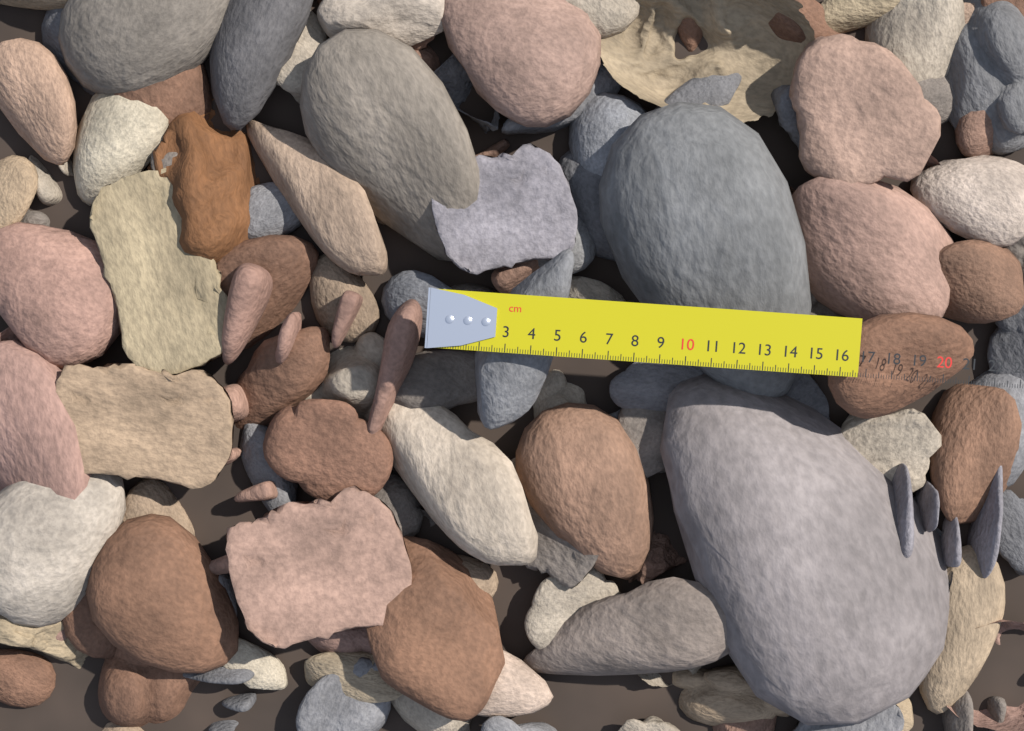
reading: 16.7 cm
